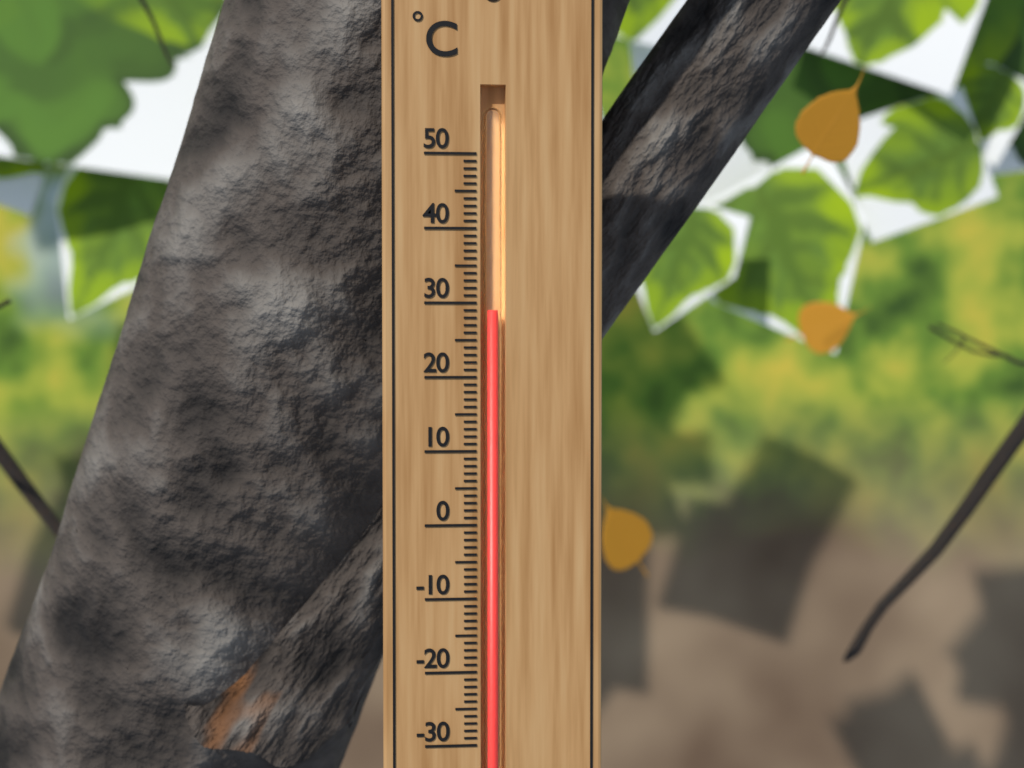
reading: 29 °C
